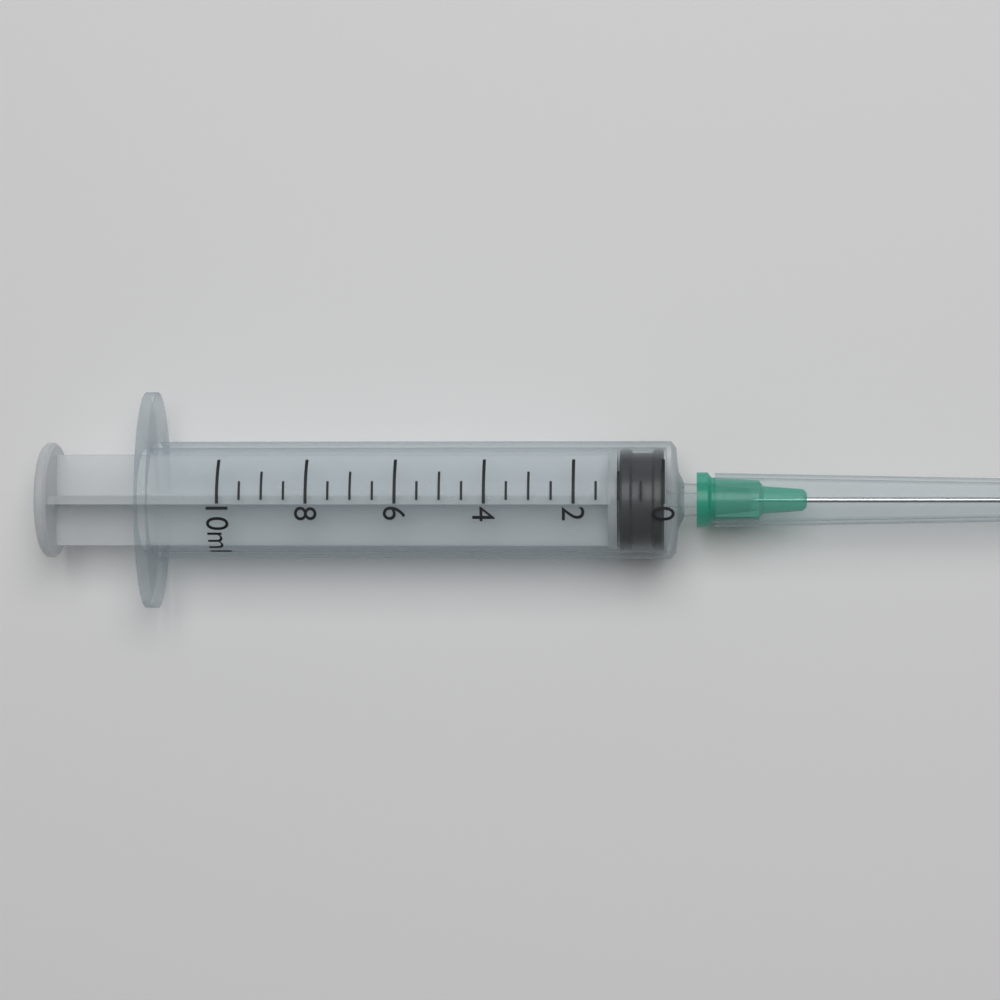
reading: 0.0 ml
